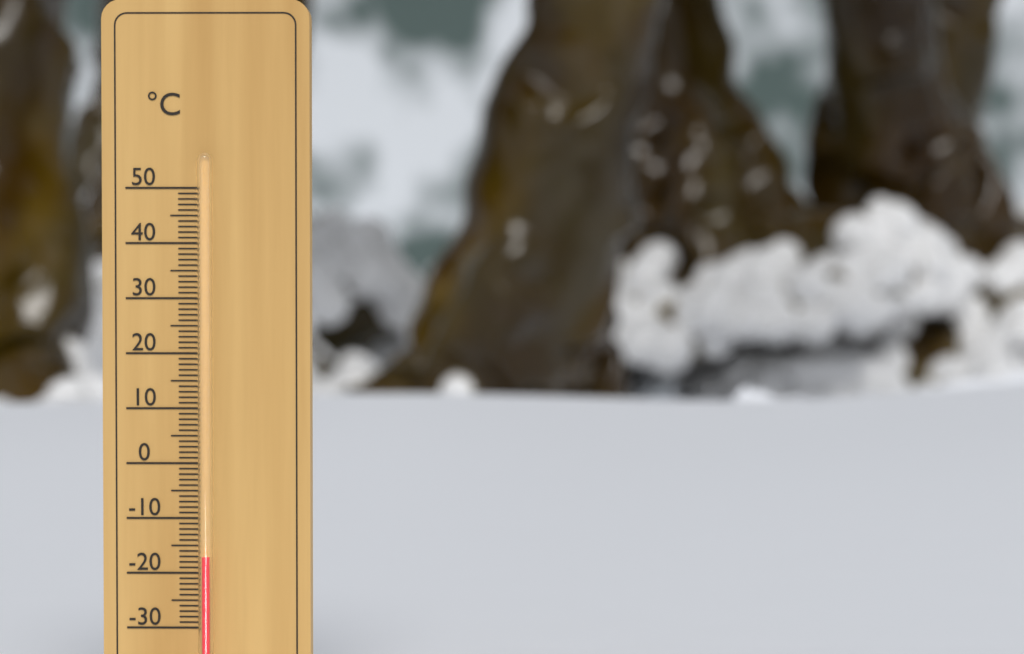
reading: -17 °C
